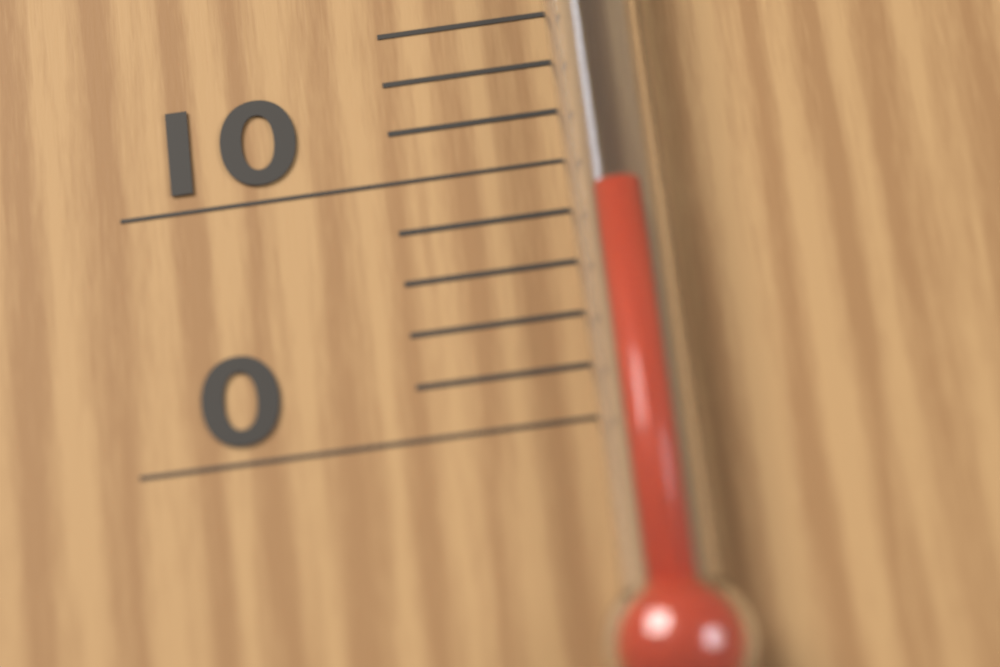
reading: 8 °C
